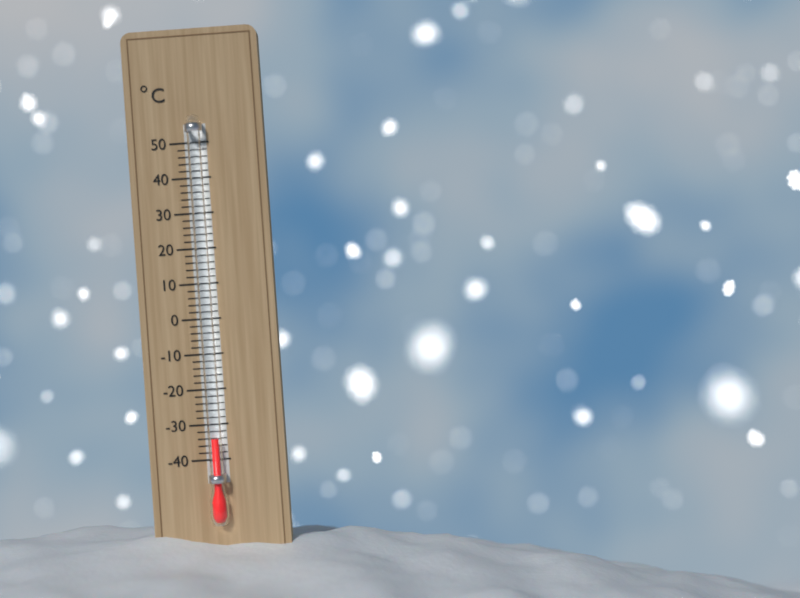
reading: -34 °C
